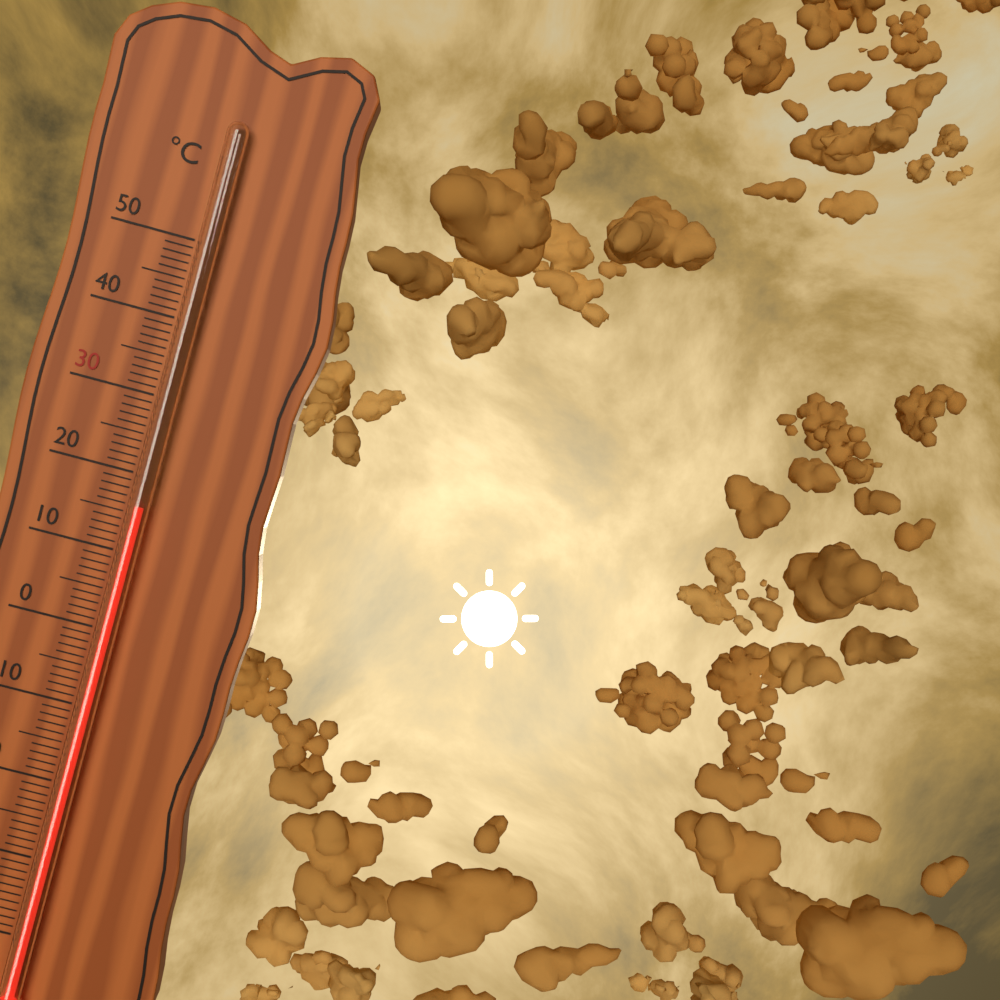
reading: 16 °C
